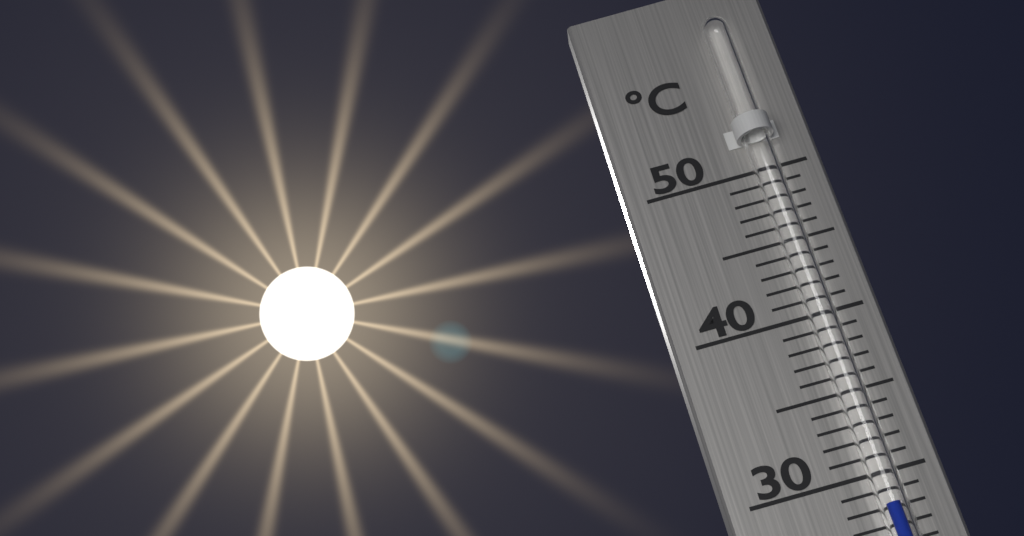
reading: 28 °C
